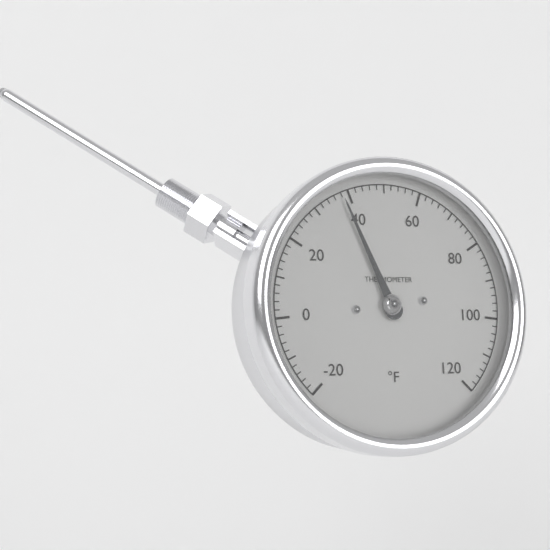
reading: 38 °F
